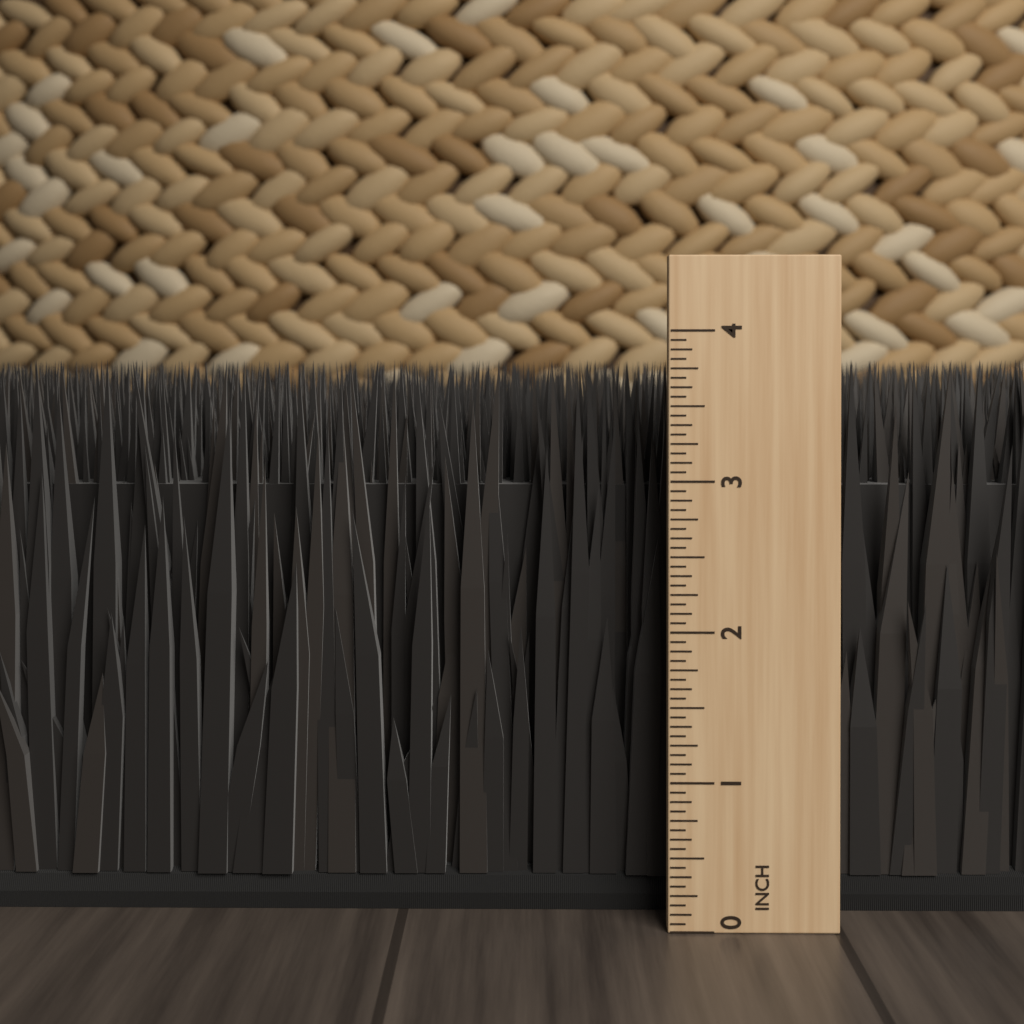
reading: 3.8125 in
